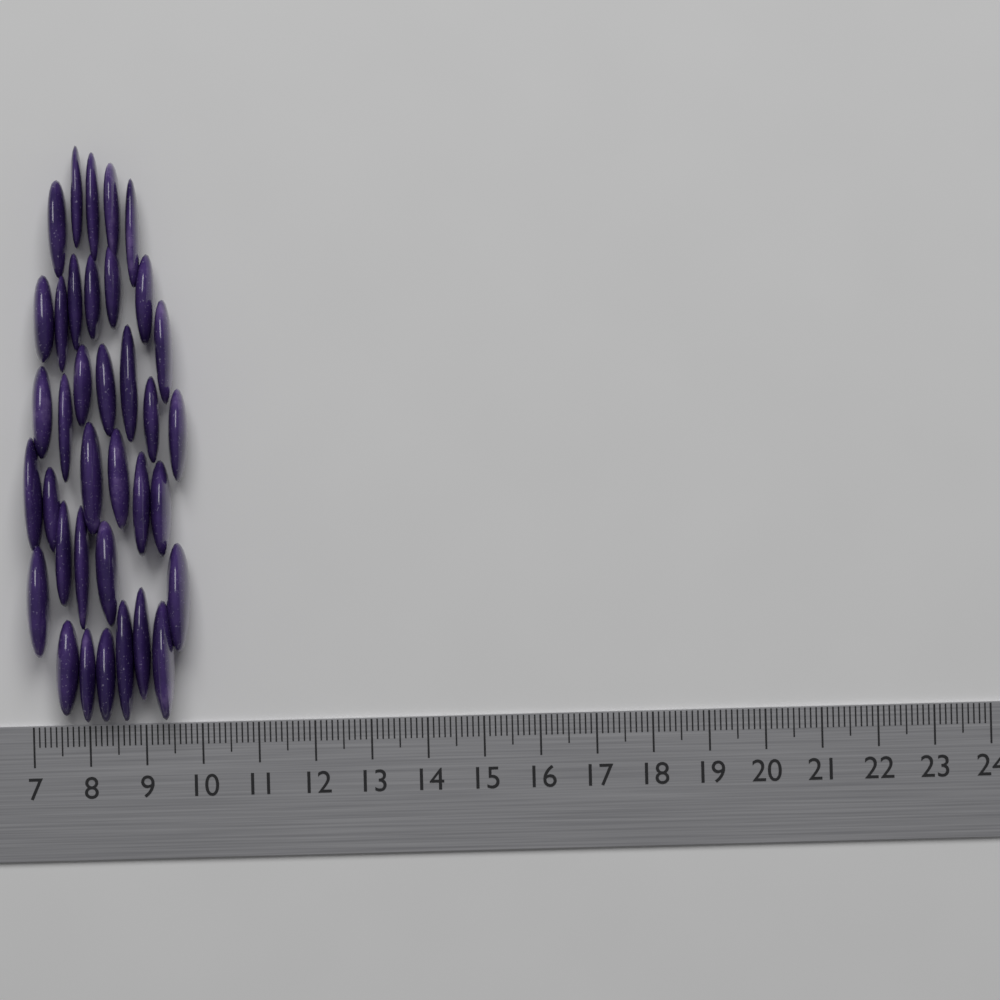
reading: 9.9 (no unit)
